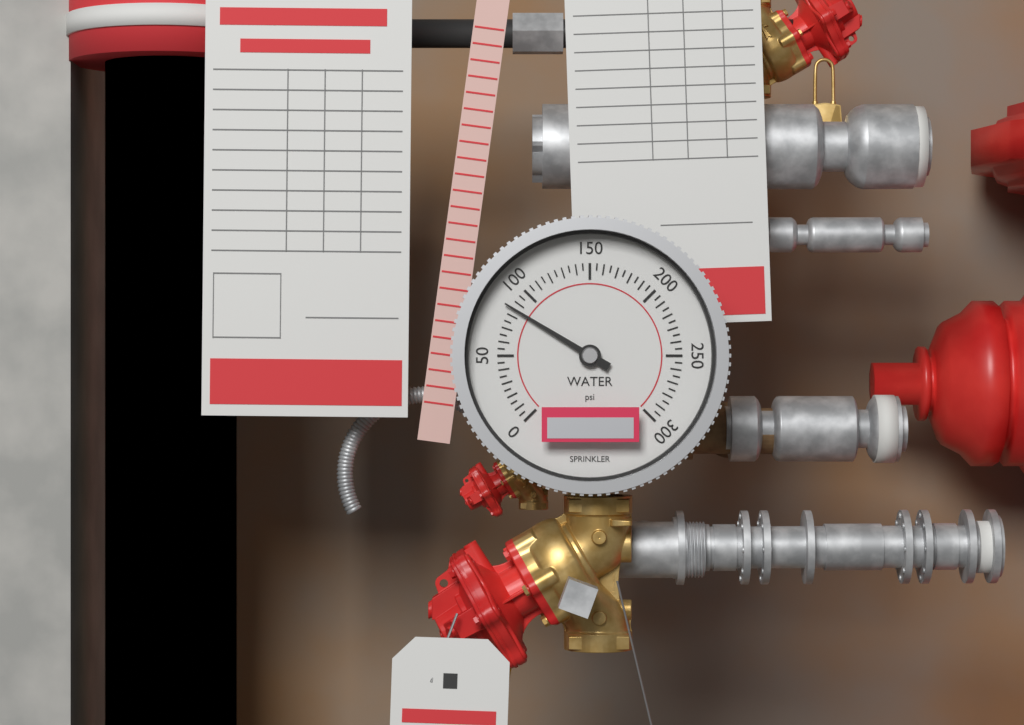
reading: 85 psi
